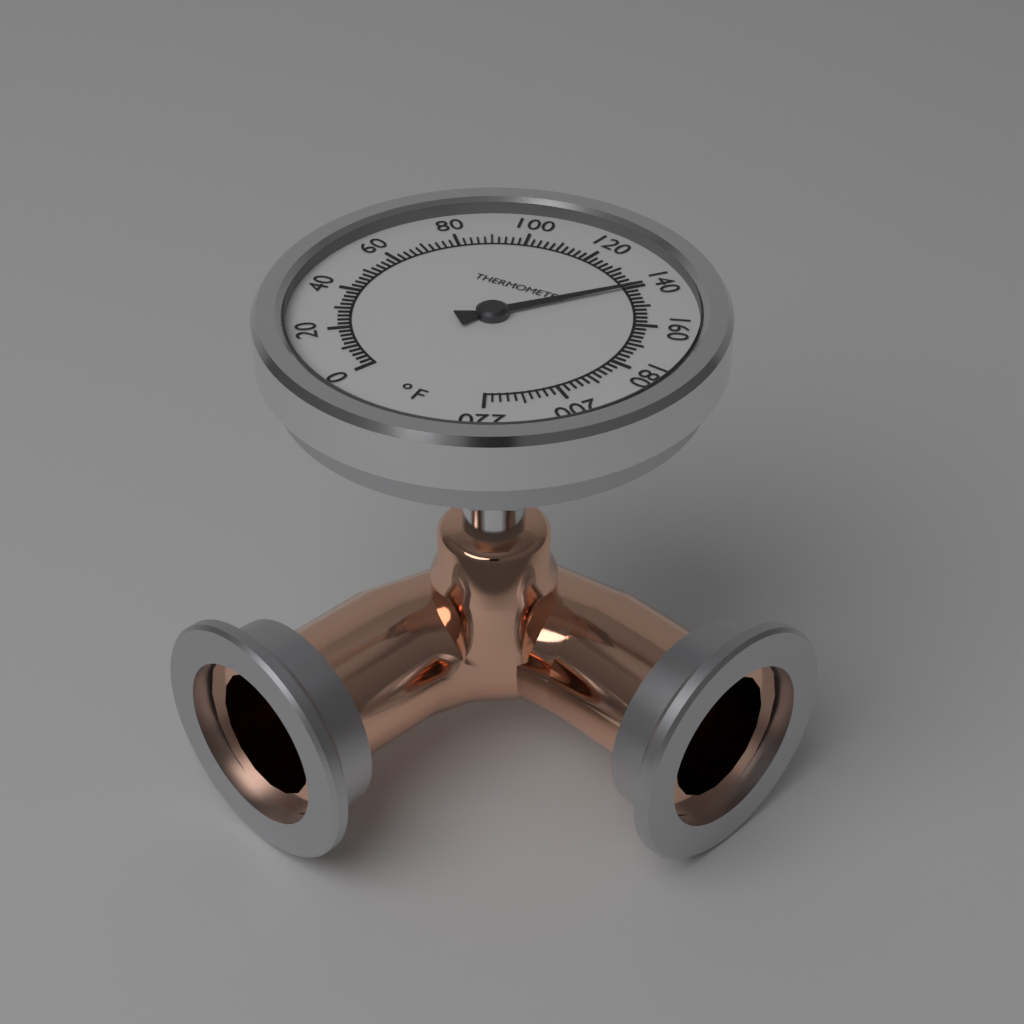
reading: 140 °F
